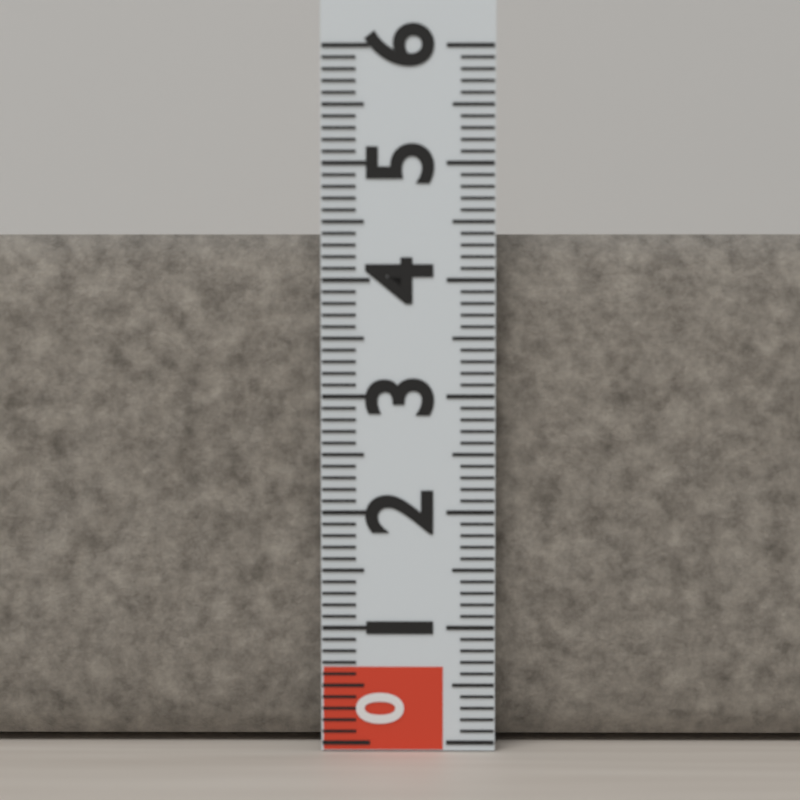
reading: 4.4 (no unit)
